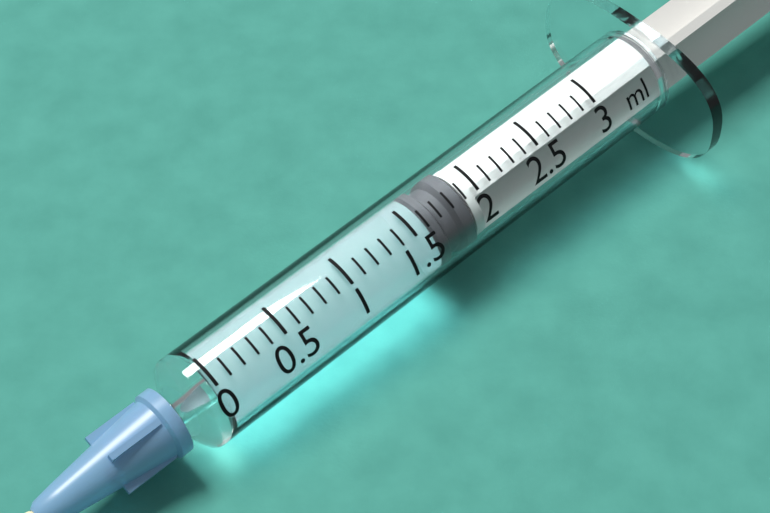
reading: 1.6 ml
